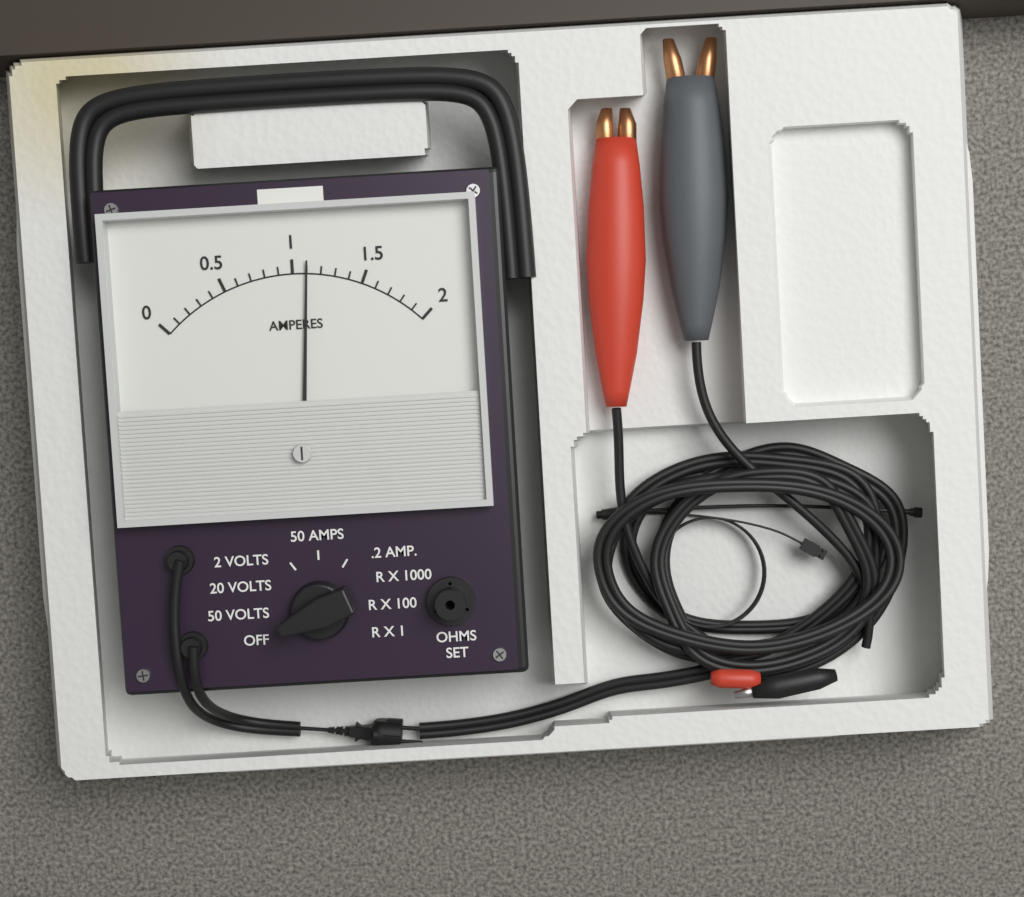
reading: 1.1 A
